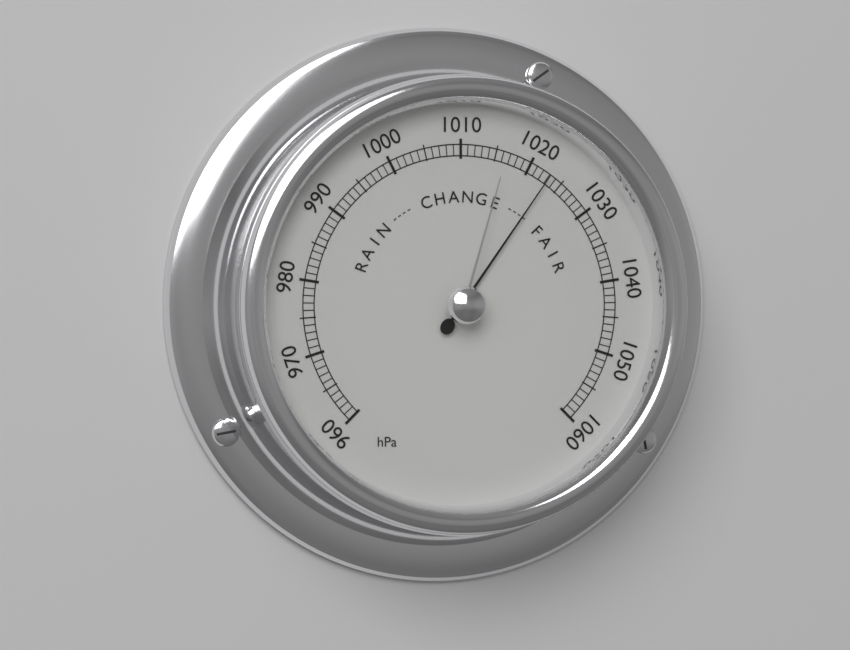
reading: 1023 hPa
